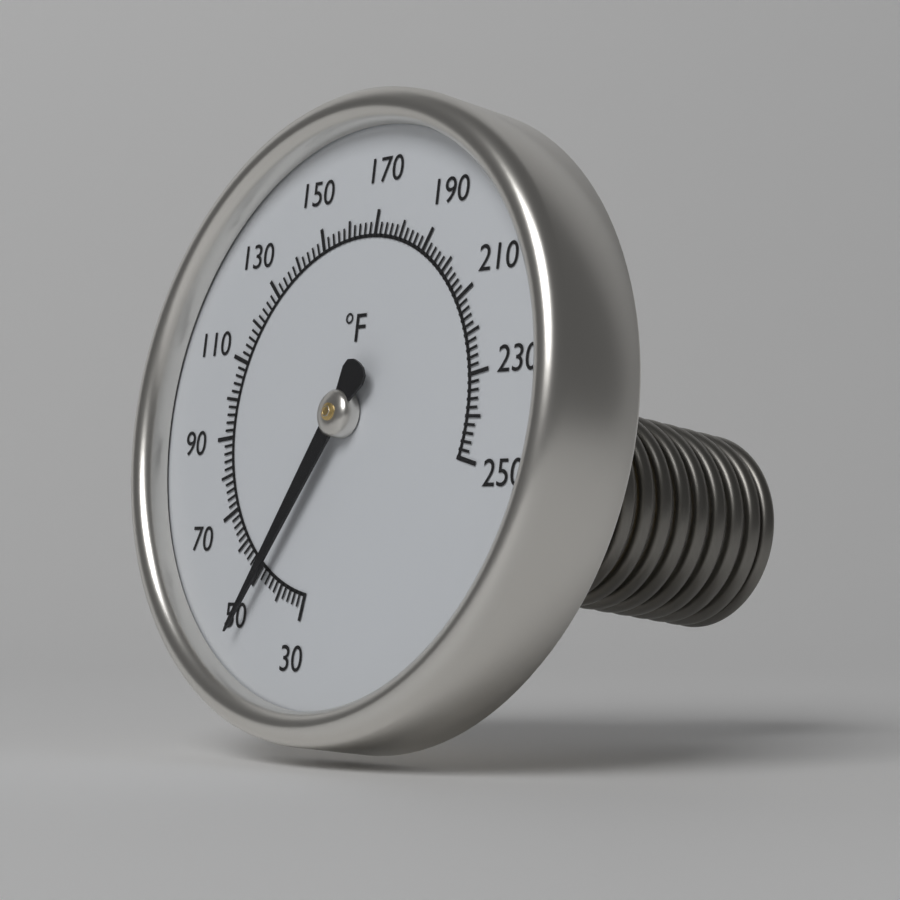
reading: 48 °F
